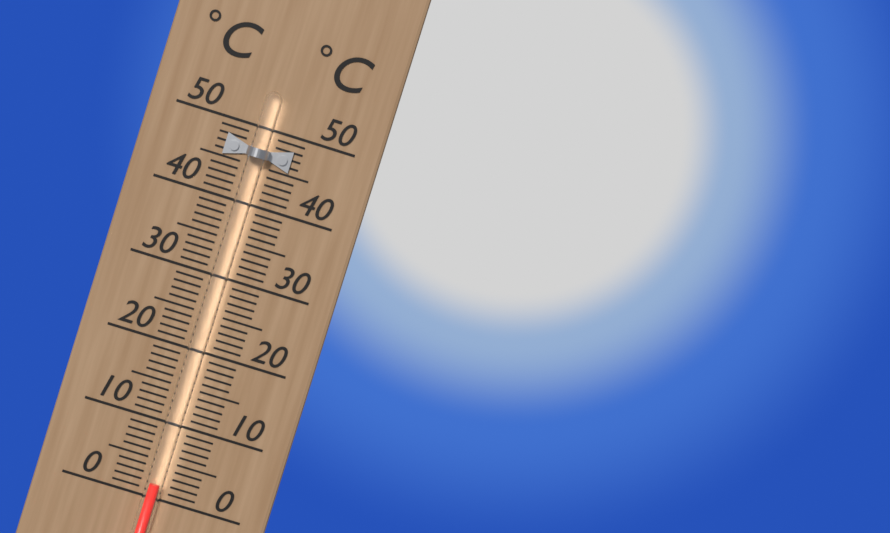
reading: 2 °C
